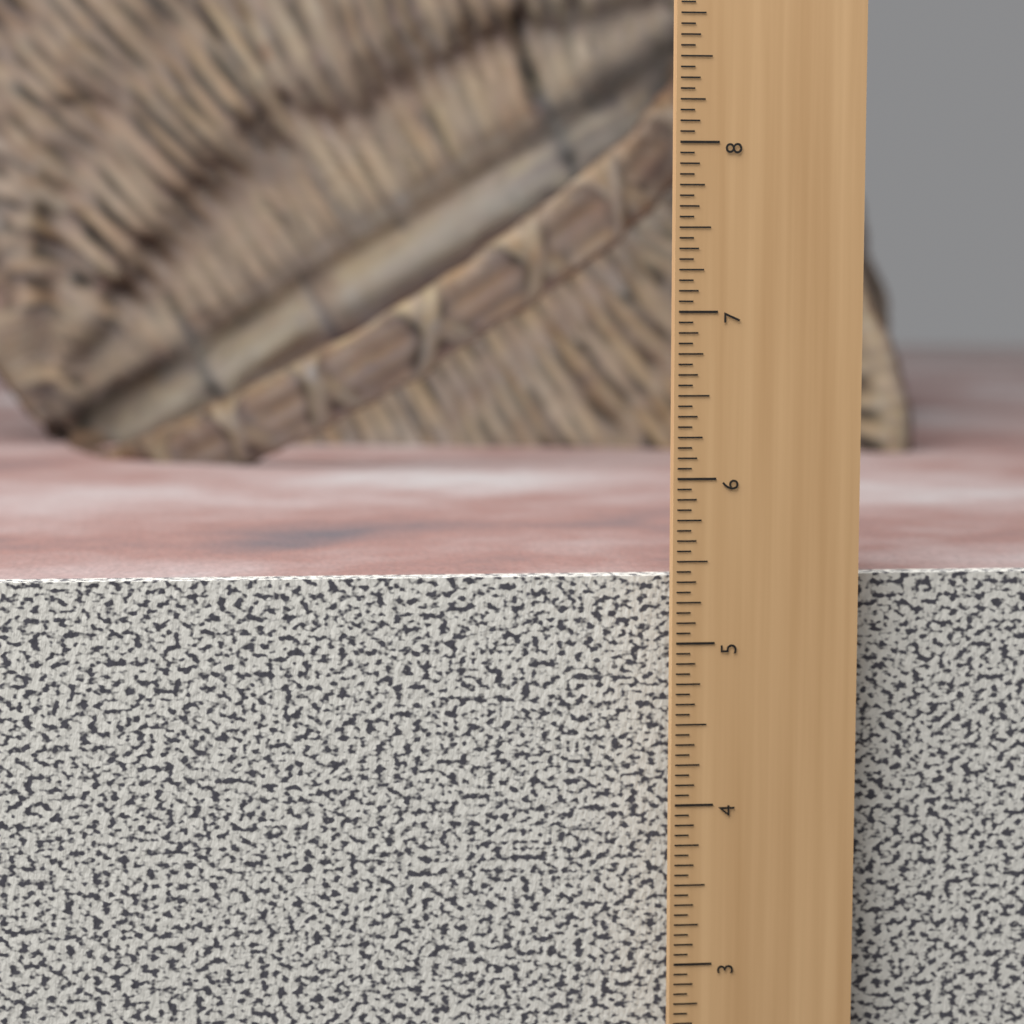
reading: 5.3750 in
